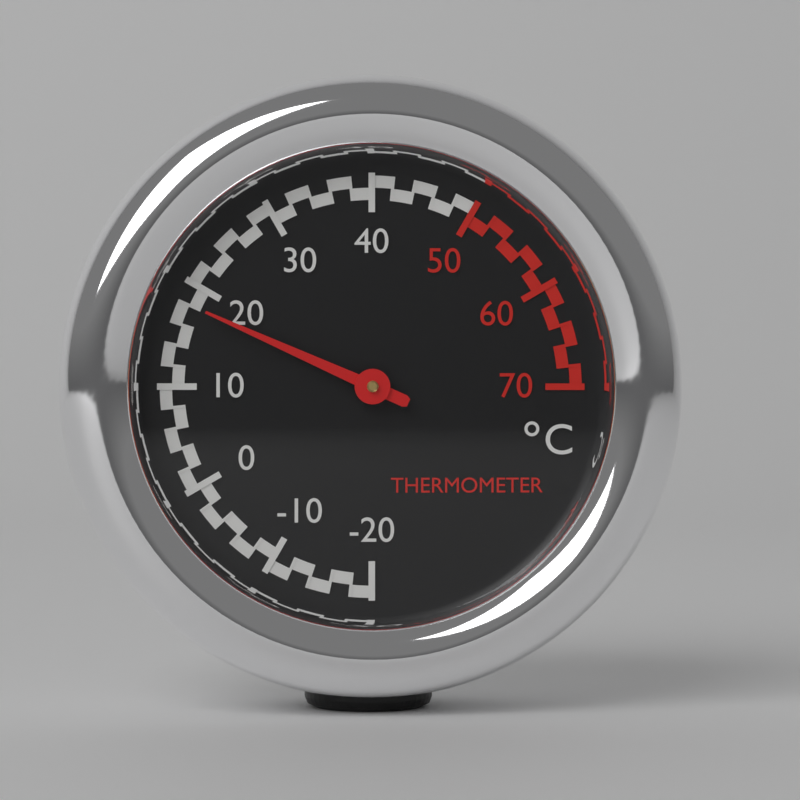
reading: 18 °C
